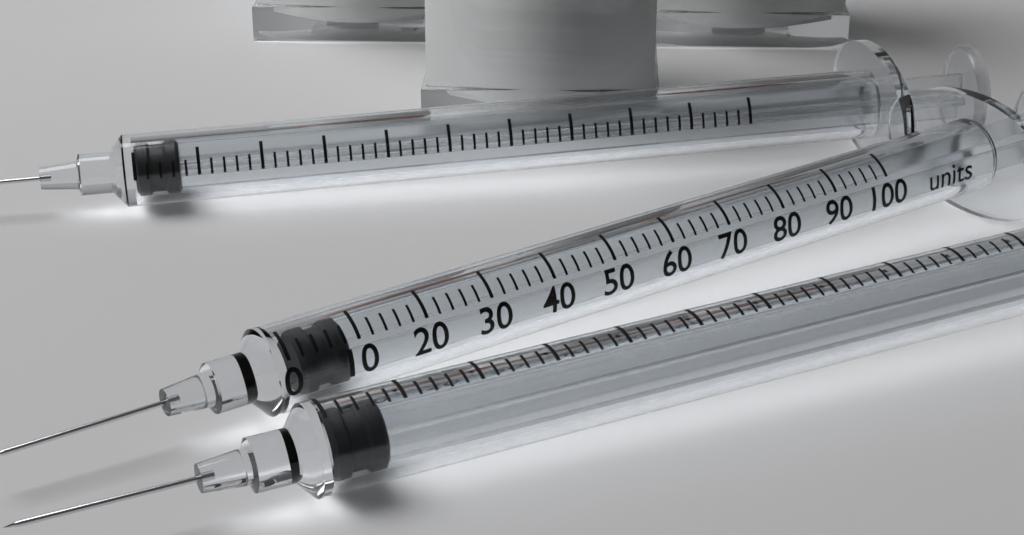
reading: 2 units
